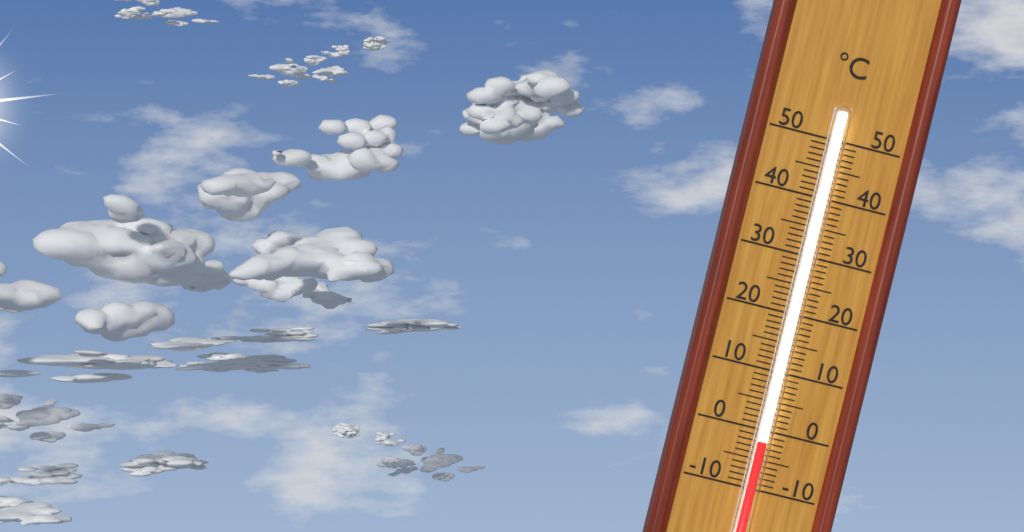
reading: -2 °C
